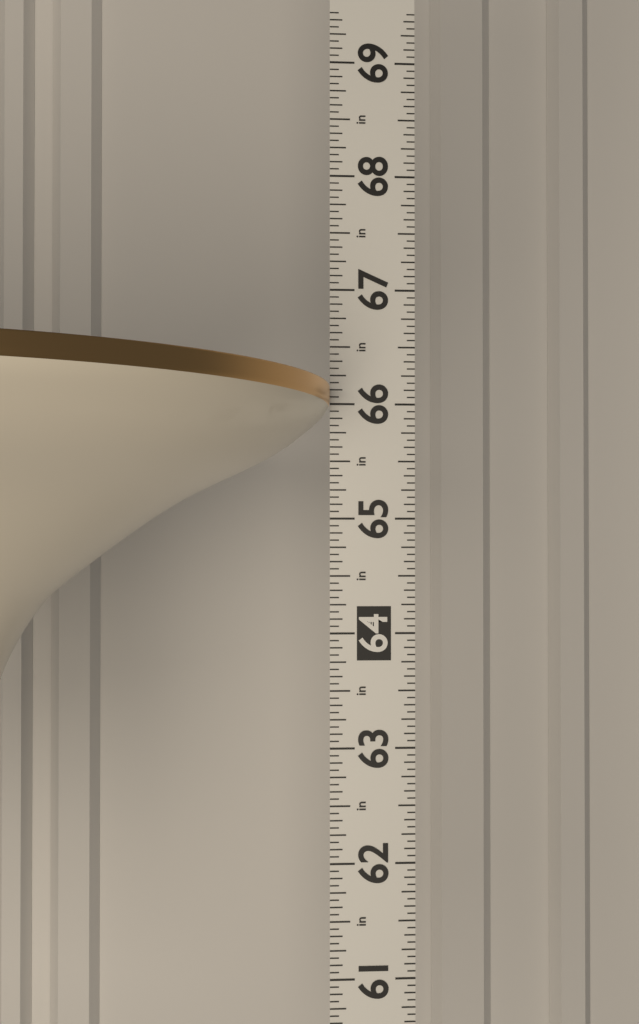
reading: 66.1250 in
